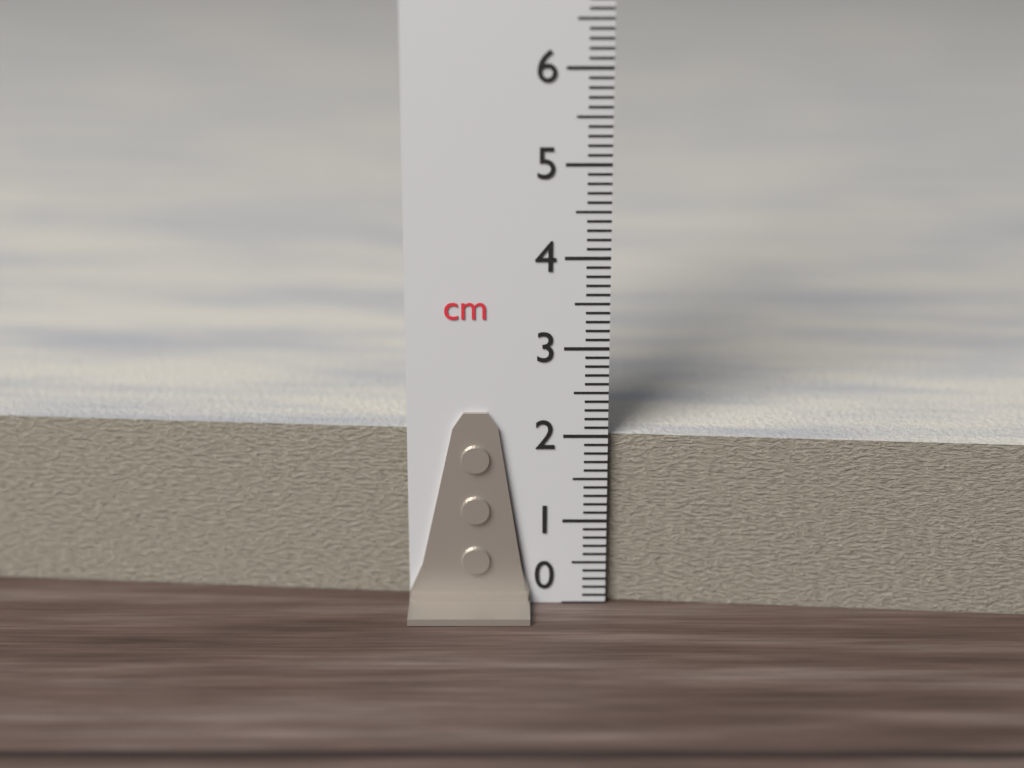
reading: 2.0 cm
